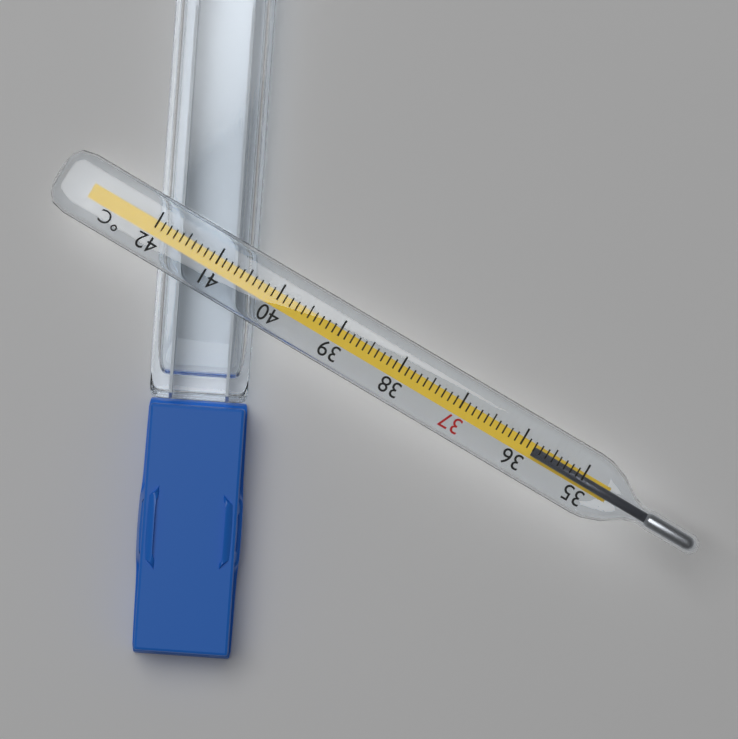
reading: 35.8 °C
